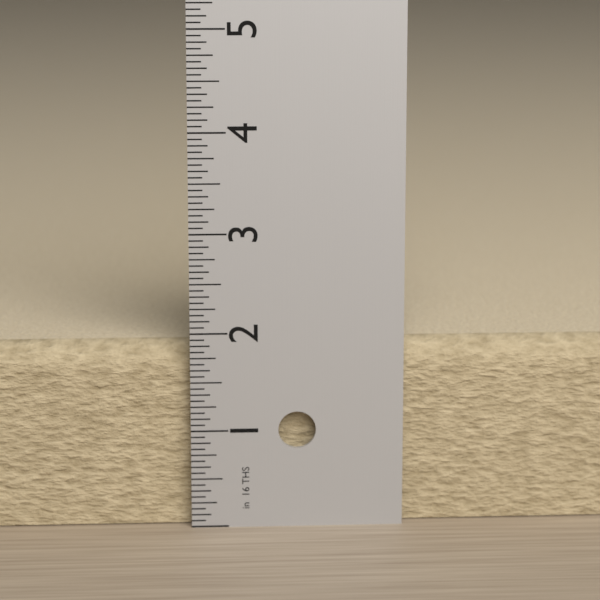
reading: 1.8750 in
